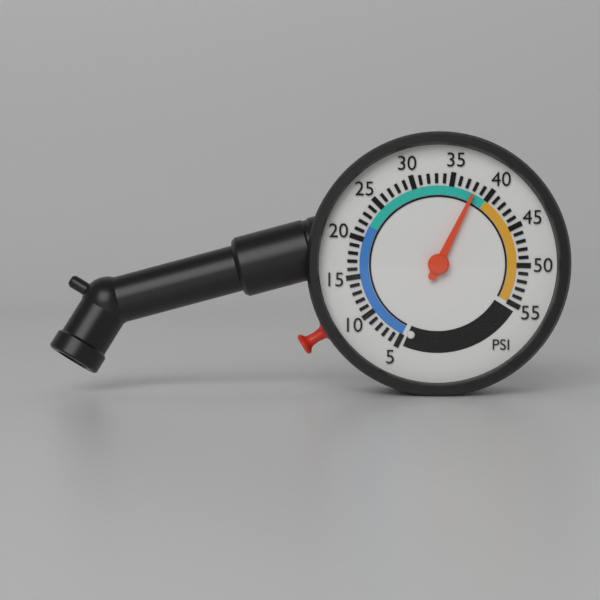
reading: 38 psi
